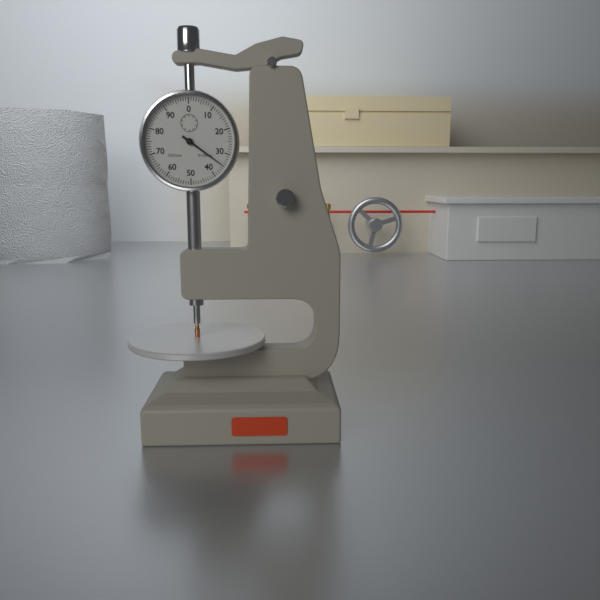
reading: 0.35 mm
